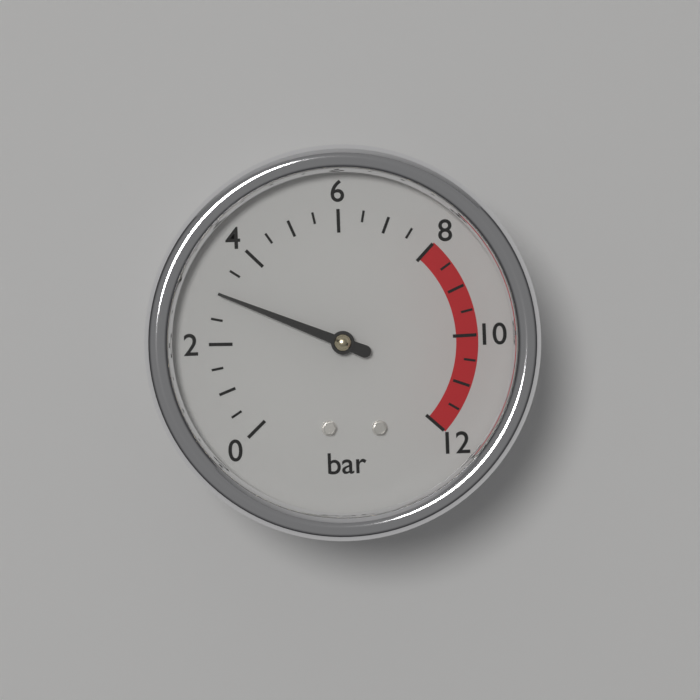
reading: 3.0 bar
